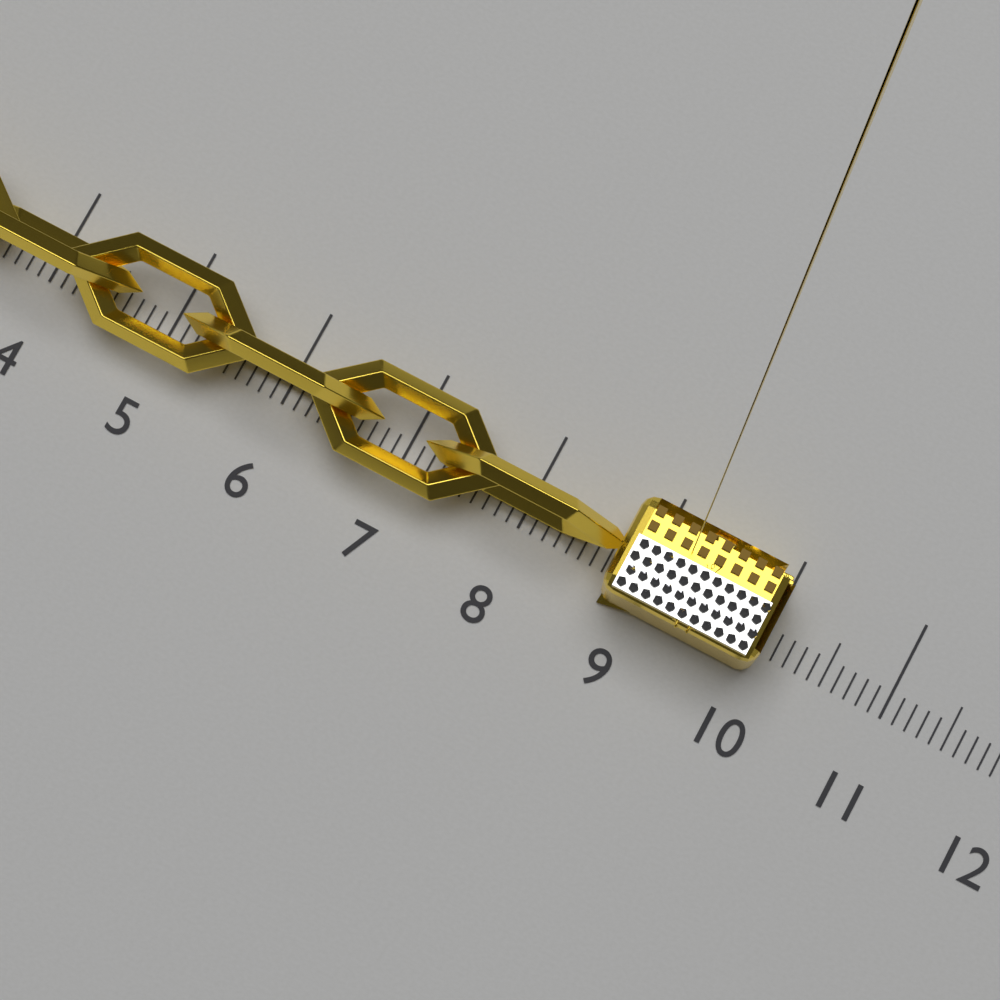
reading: 10.0 (no unit)
